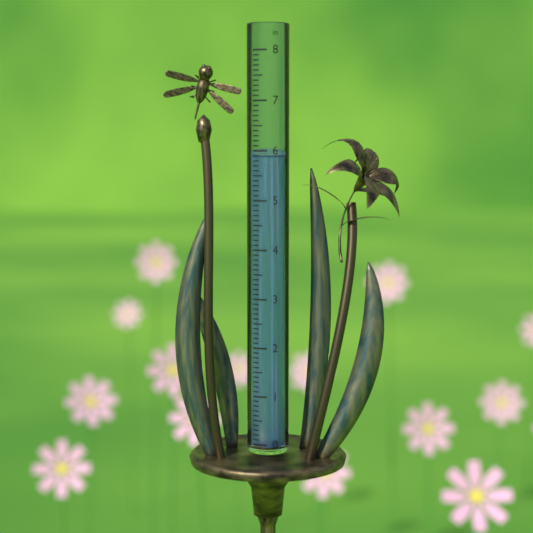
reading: 5.9 in
